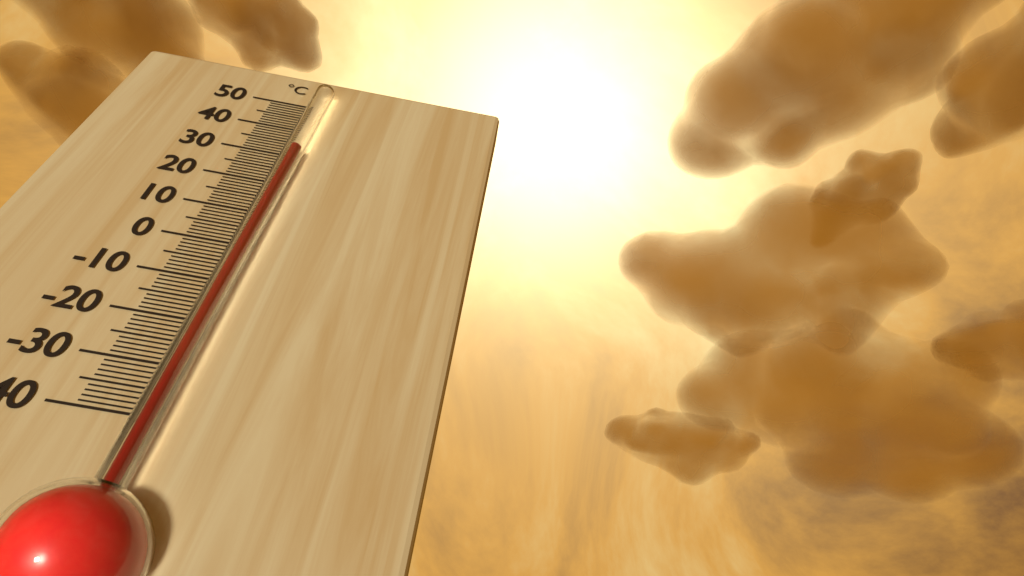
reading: 30 °C
